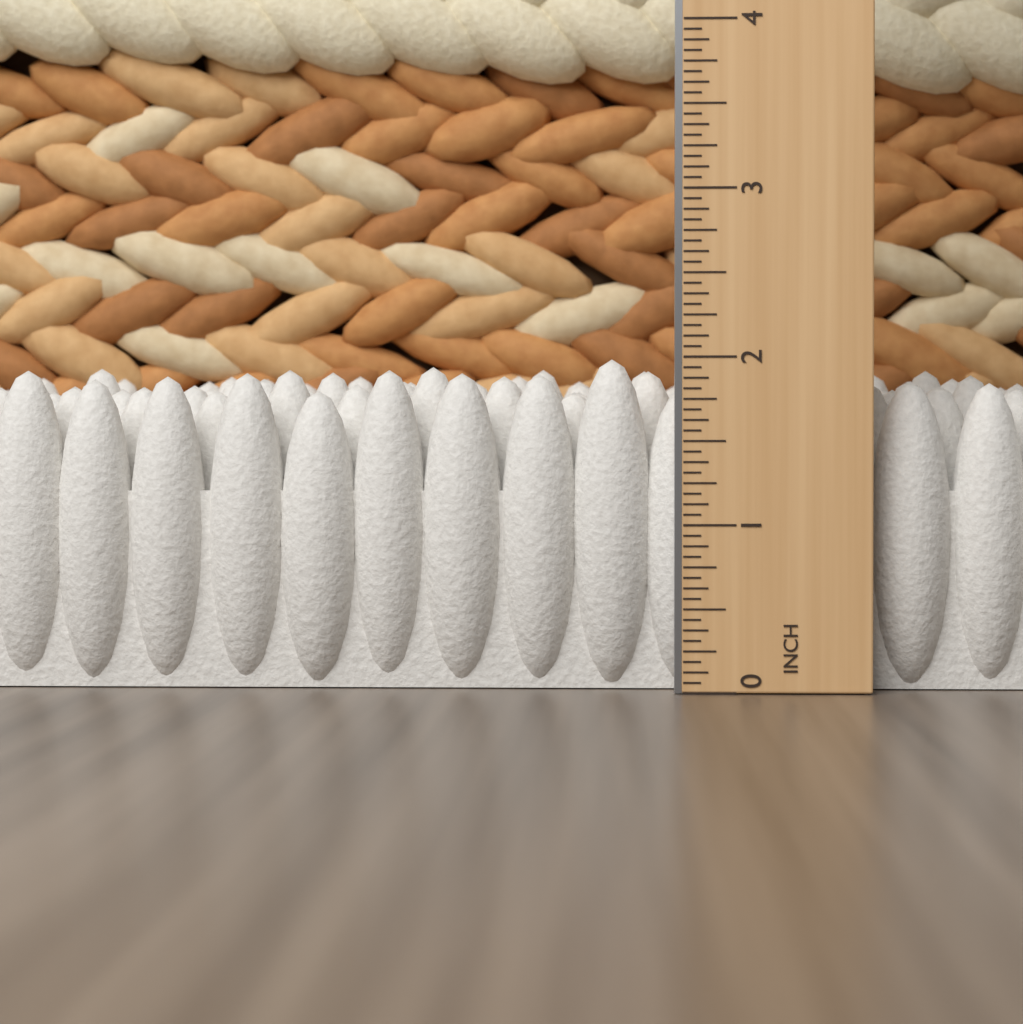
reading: 2.0000 in
